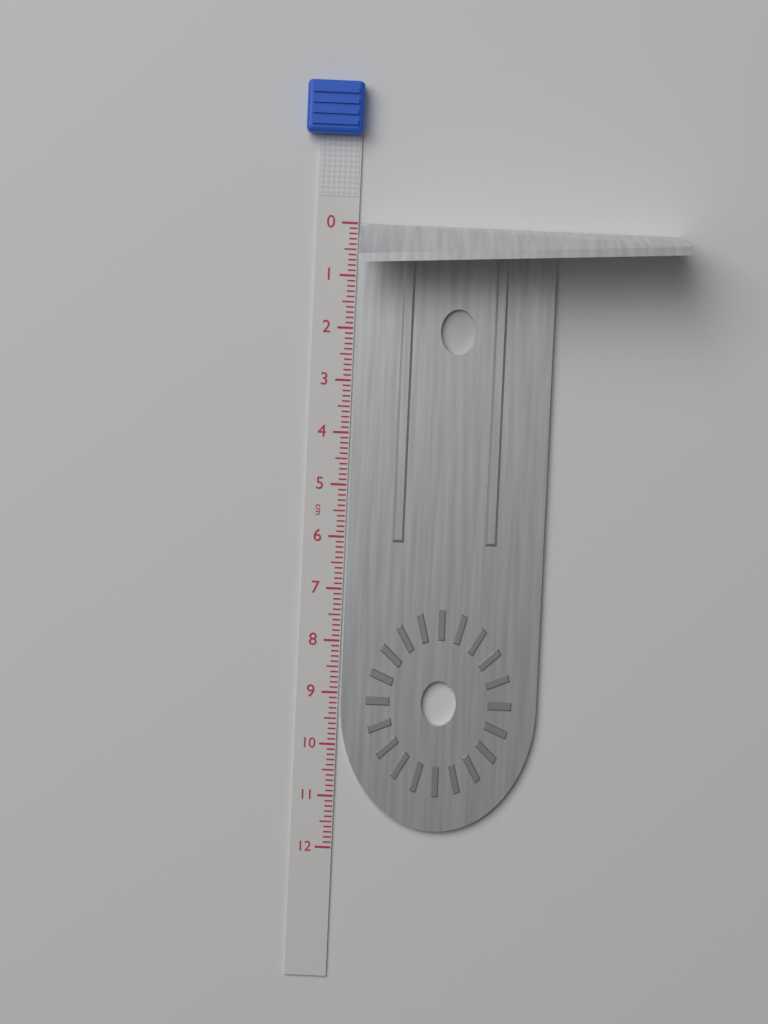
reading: 11.6 cm
